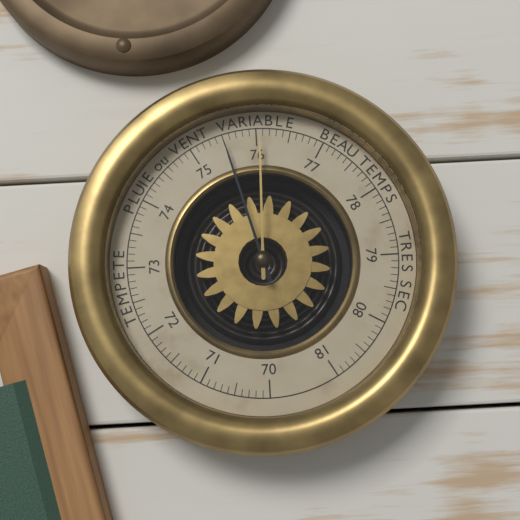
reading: 75.5 (no unit)
